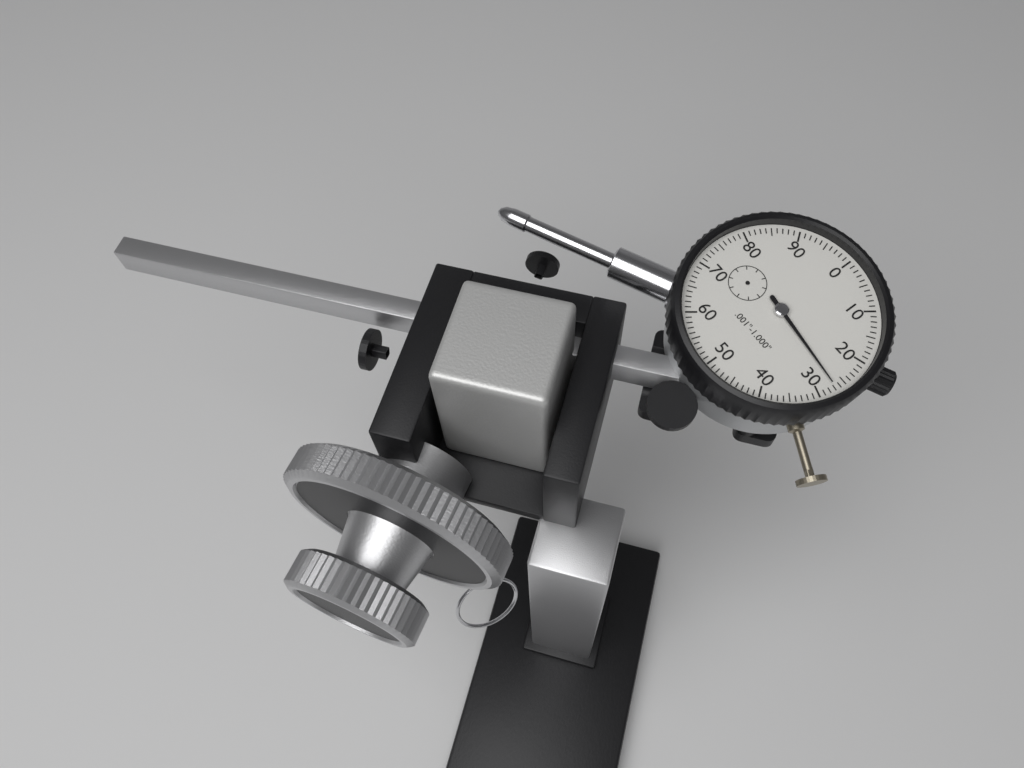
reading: 0.027 in
